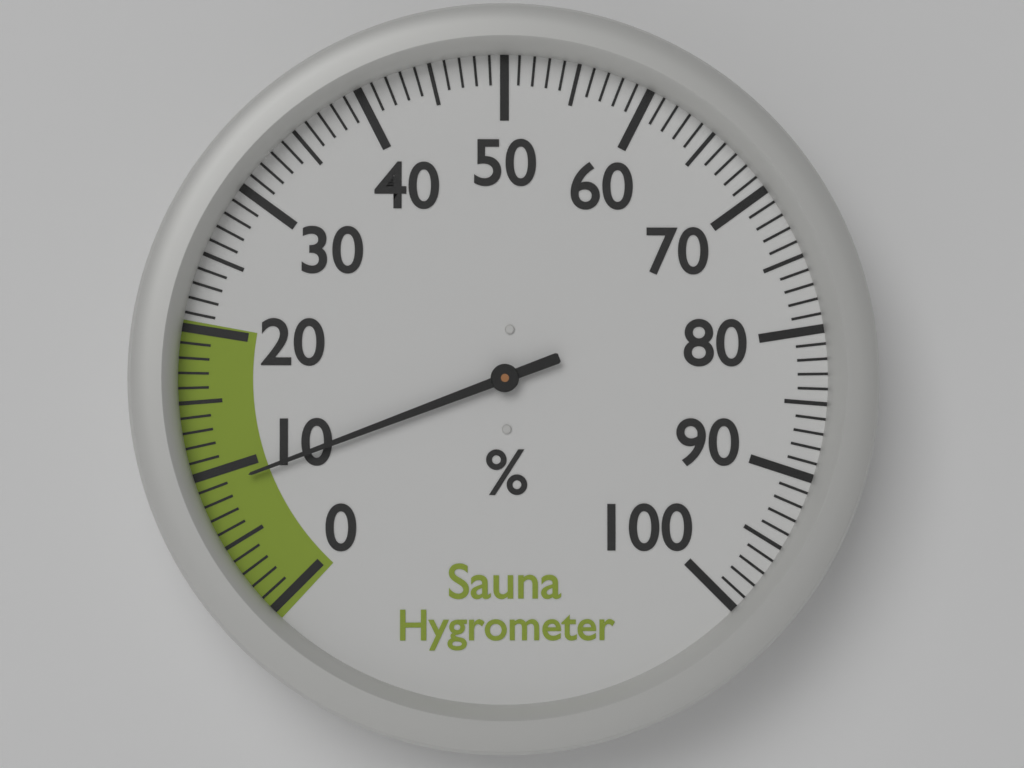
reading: 9 %
